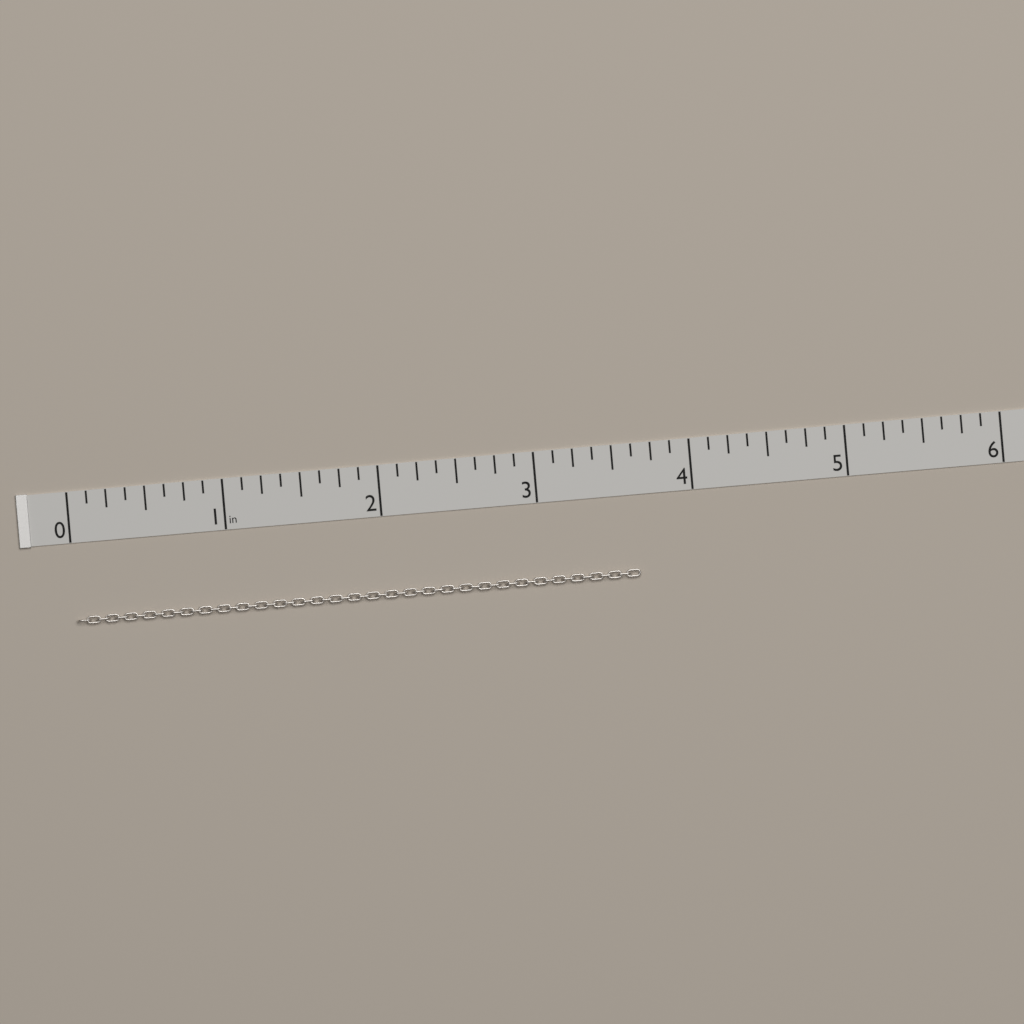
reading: 3.625 in
